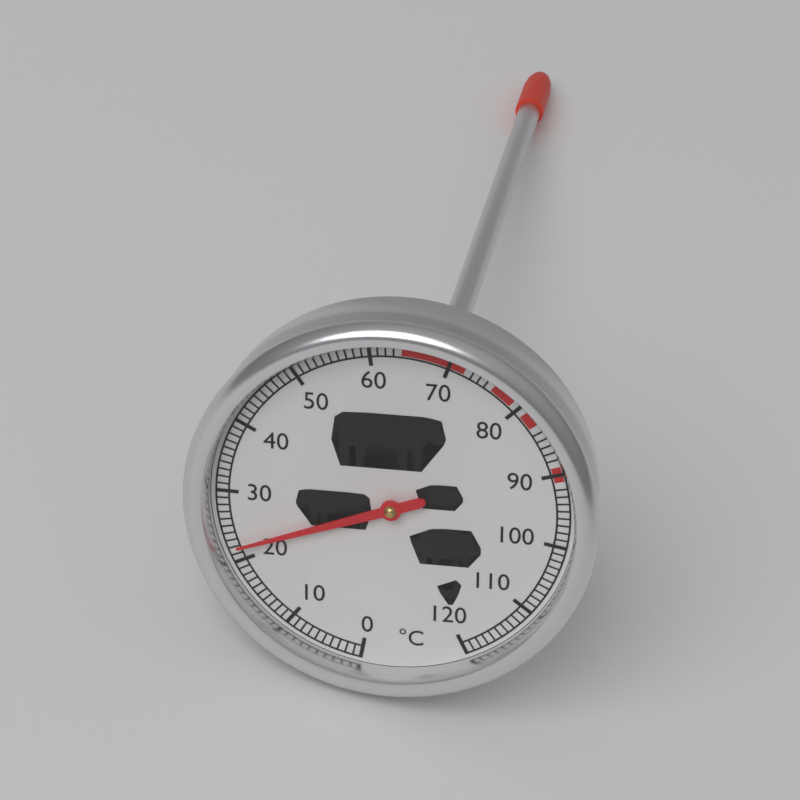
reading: 22 °C
